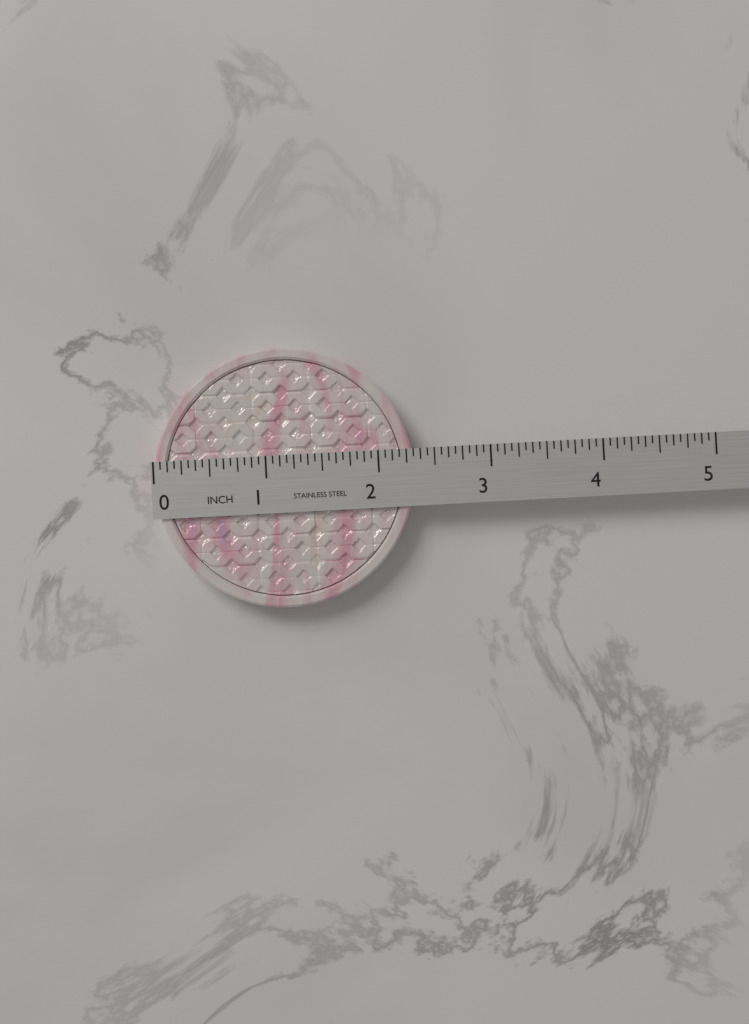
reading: 2.3125 in
